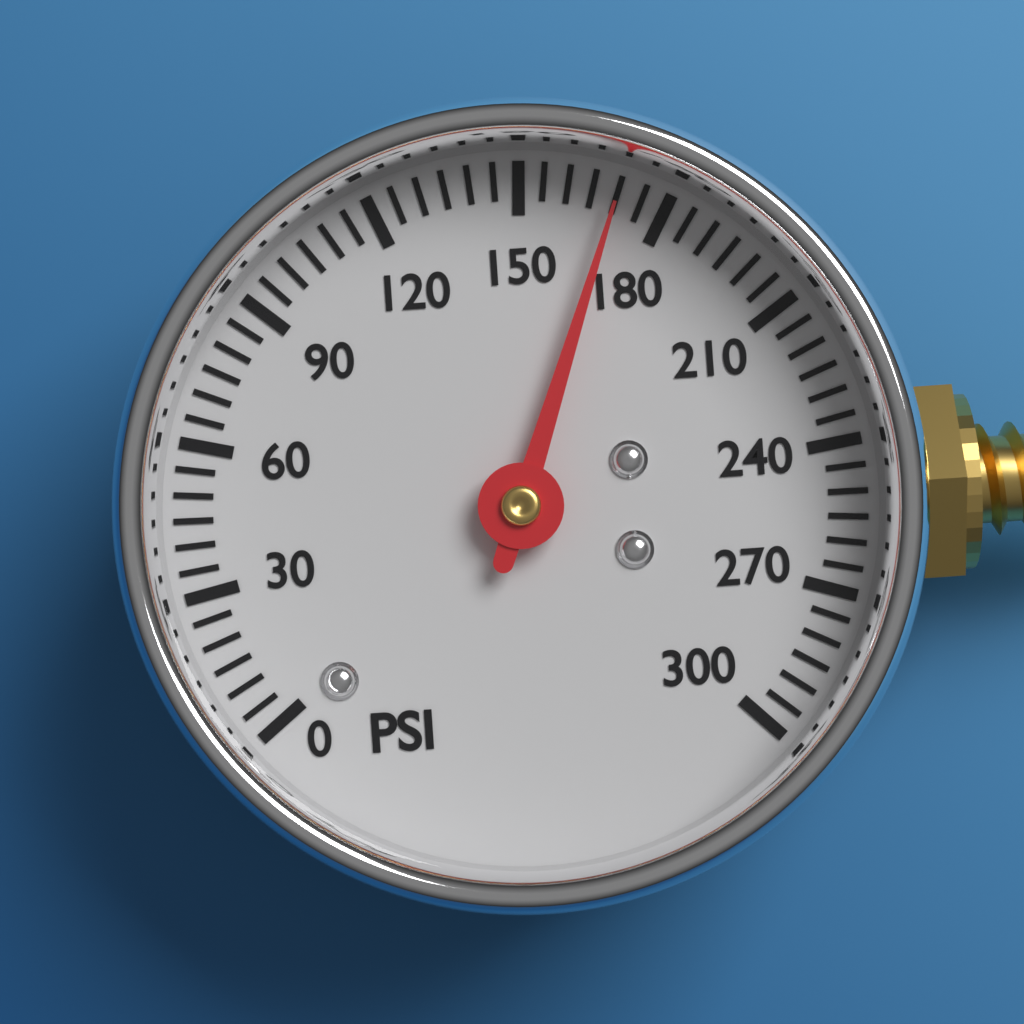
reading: 170 psi
